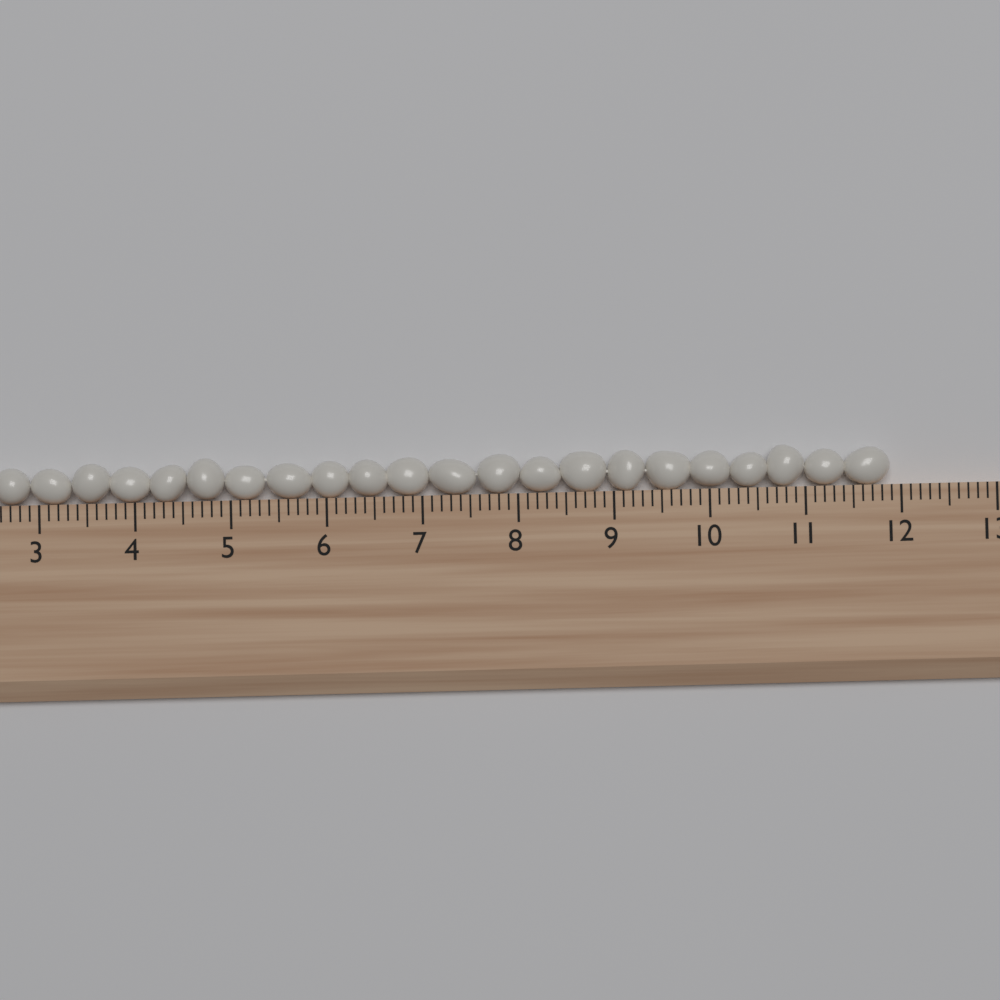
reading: 11.9 (no unit)
